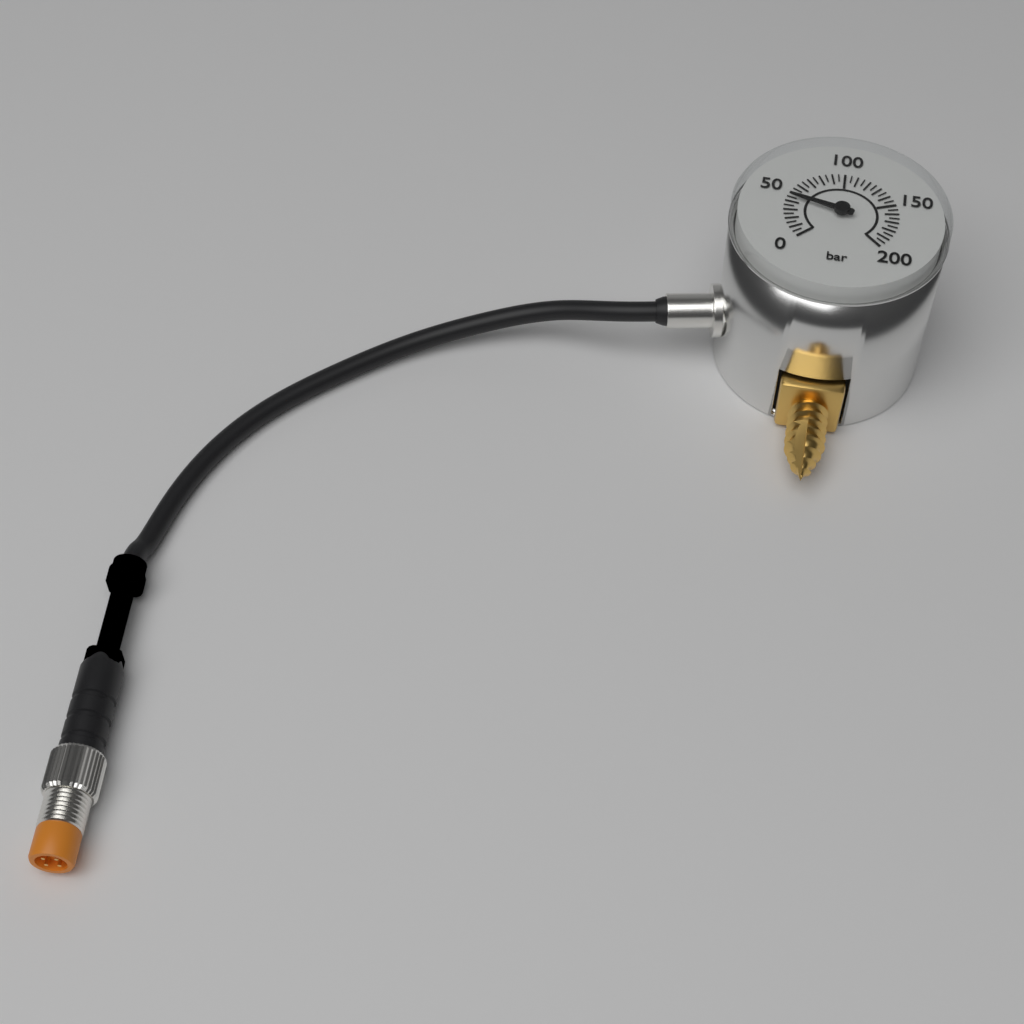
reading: 45 bar
